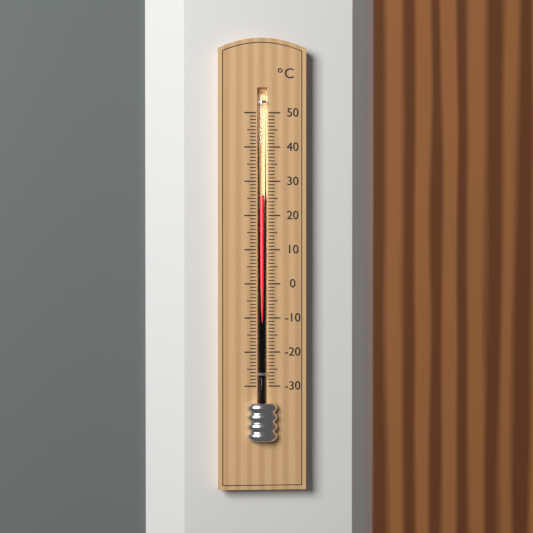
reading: 26 °C
